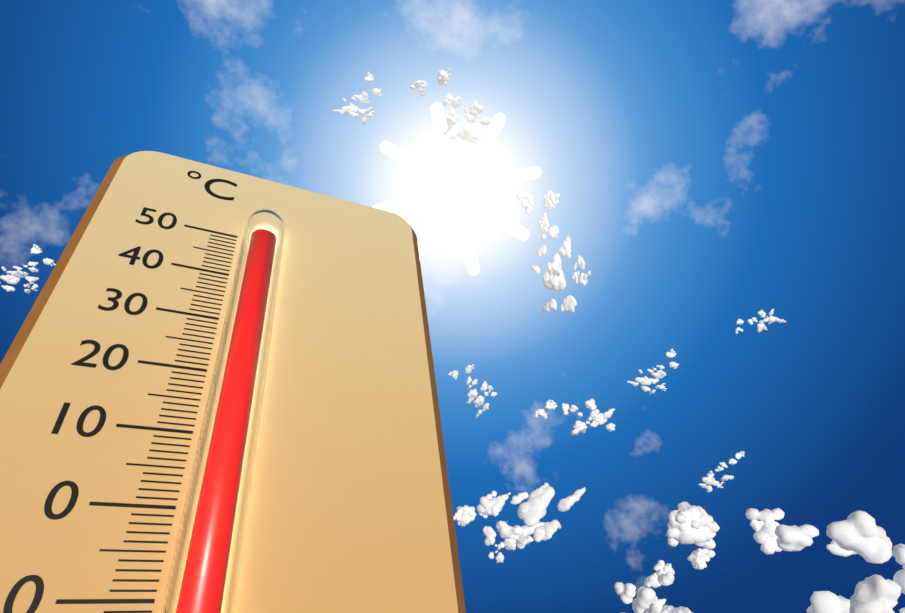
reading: 48 °C
